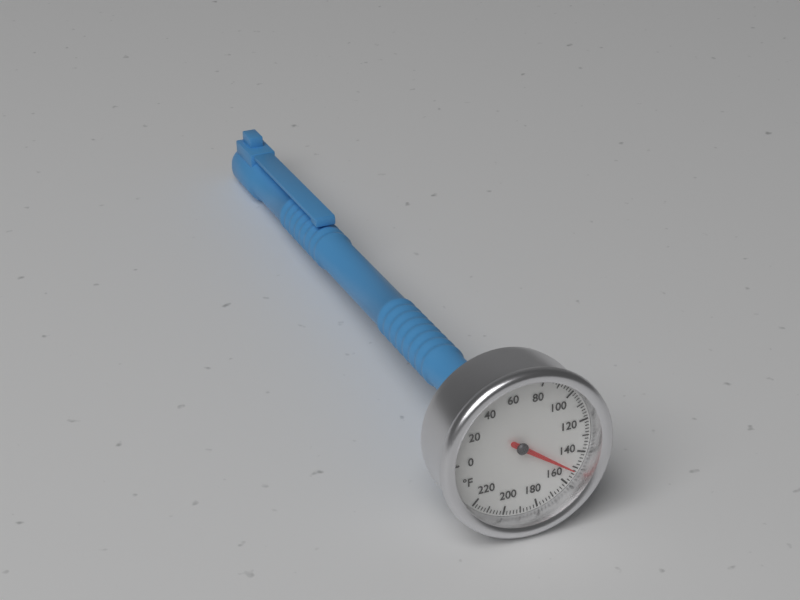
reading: 152 °F
